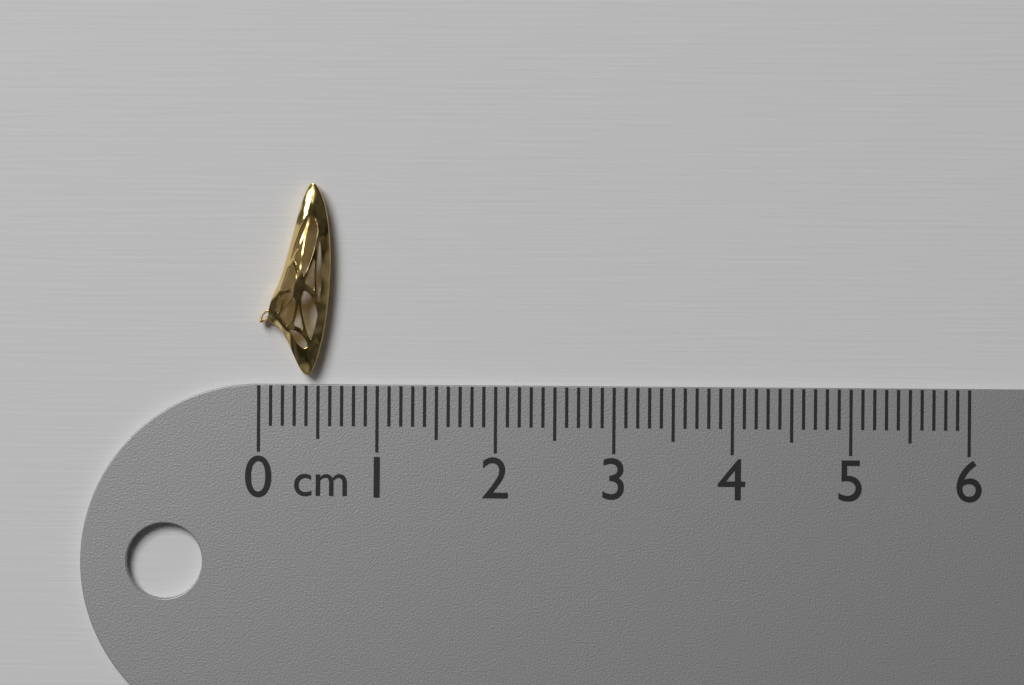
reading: 0.6 cm
